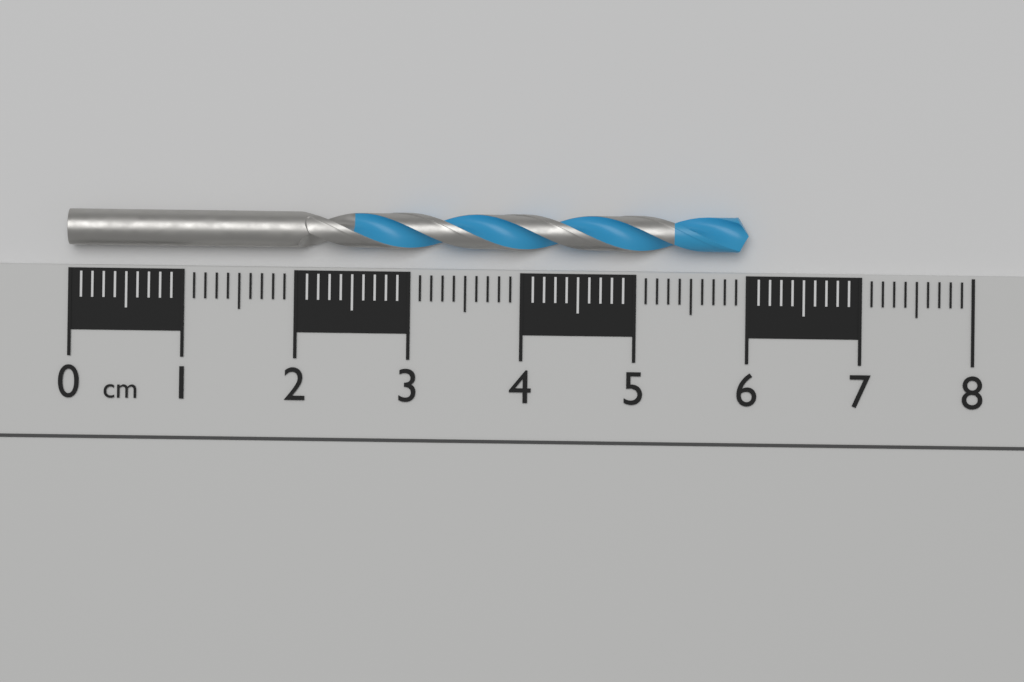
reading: 6.0 cm
